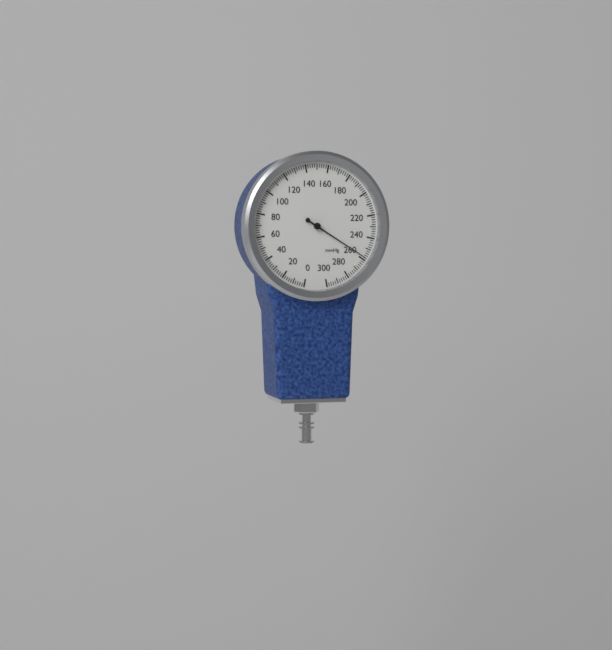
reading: 258 mmHg
